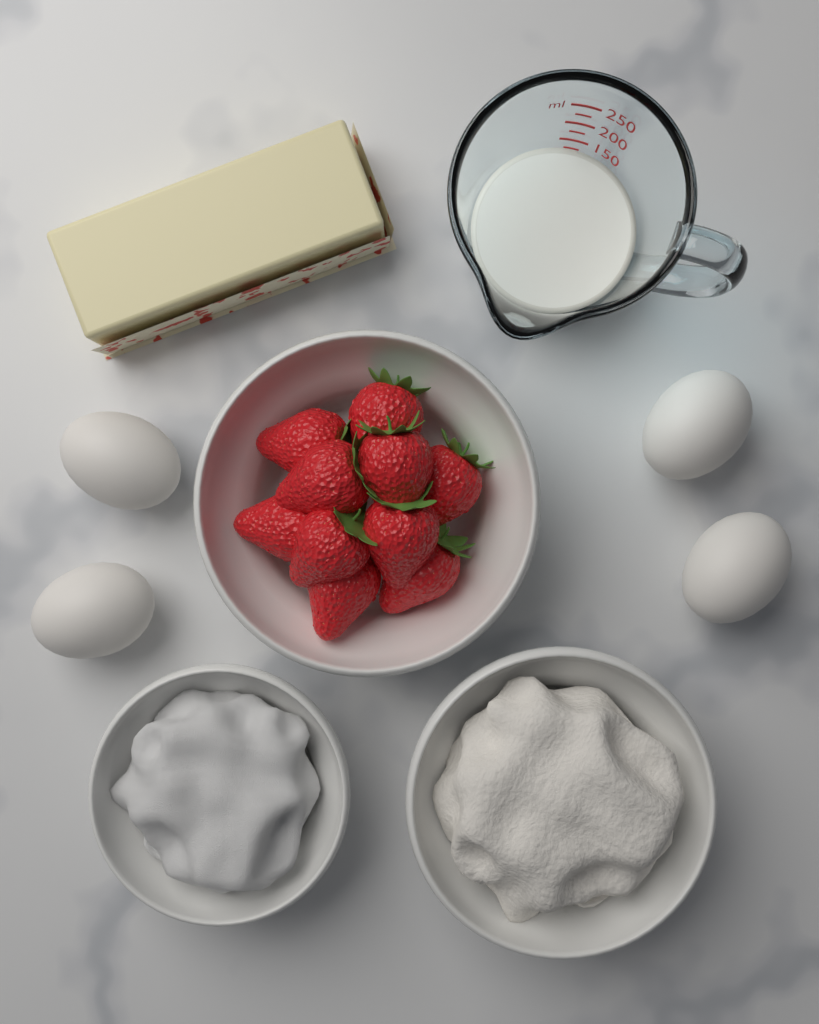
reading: 125 ml
